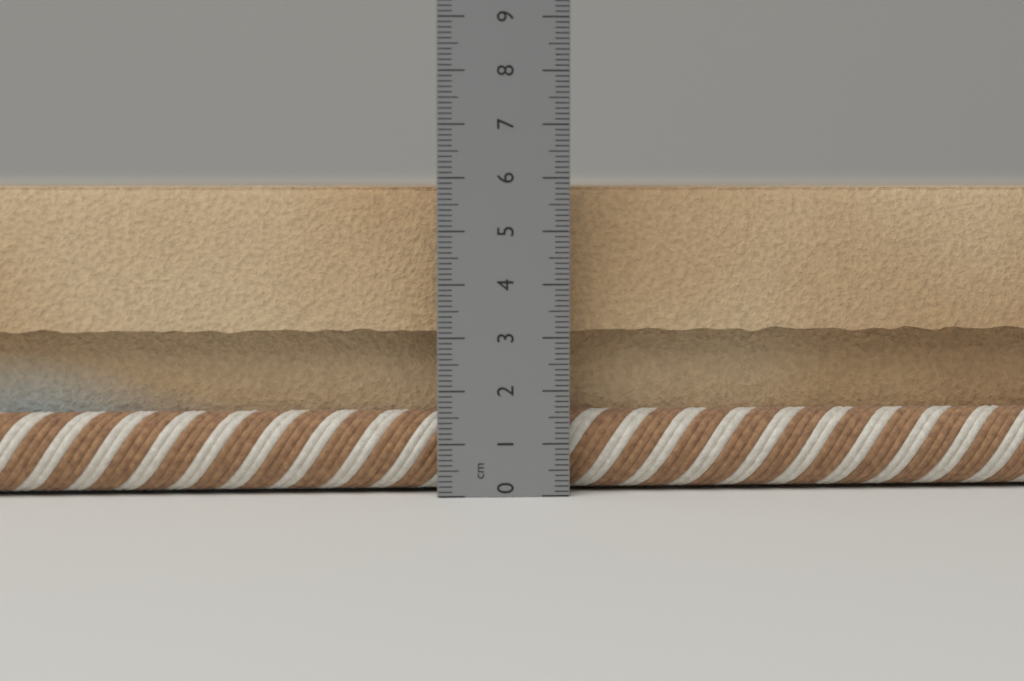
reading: 5.9 cm
